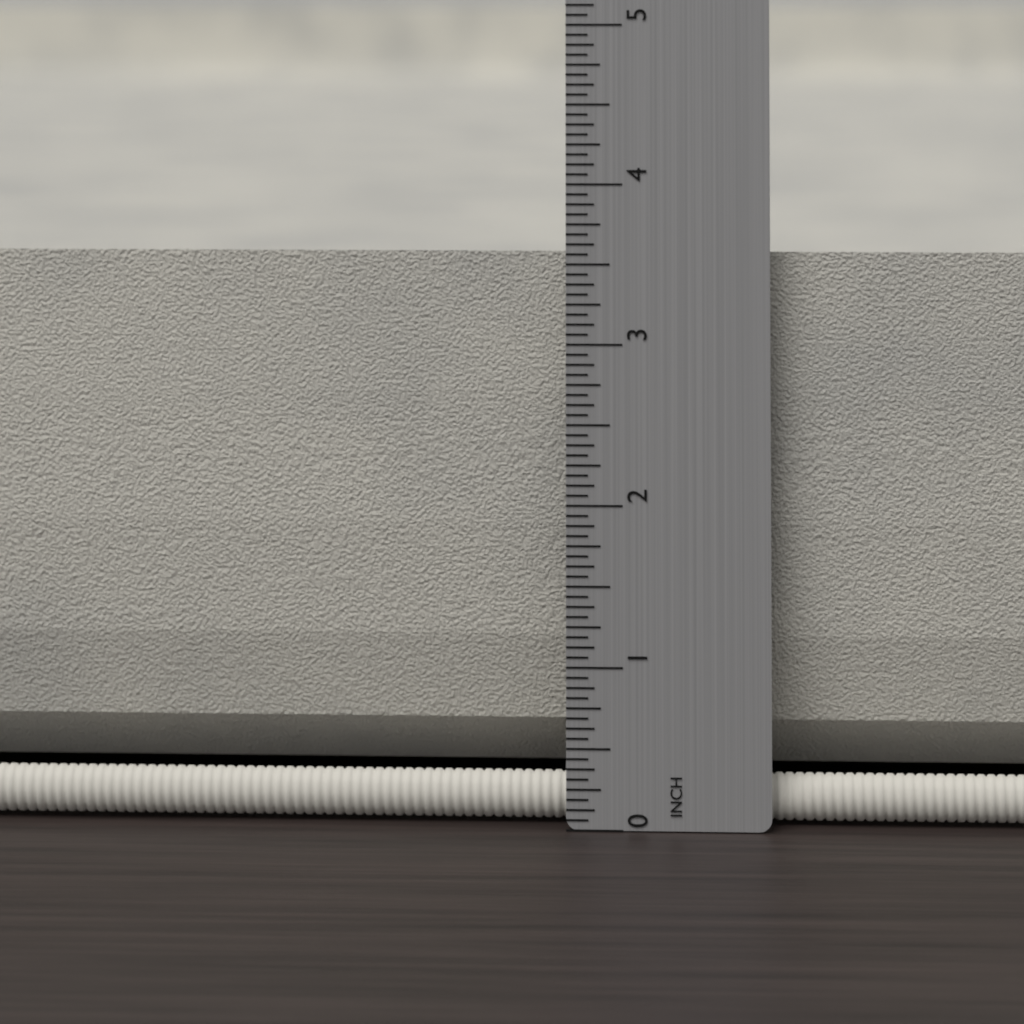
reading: 3.5625 in
